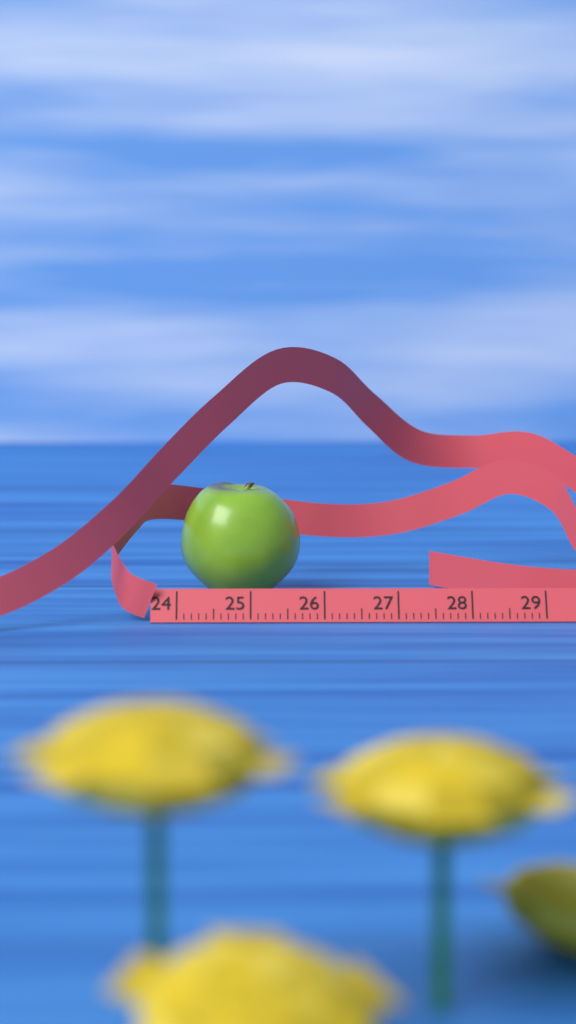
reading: 25.7 cm
